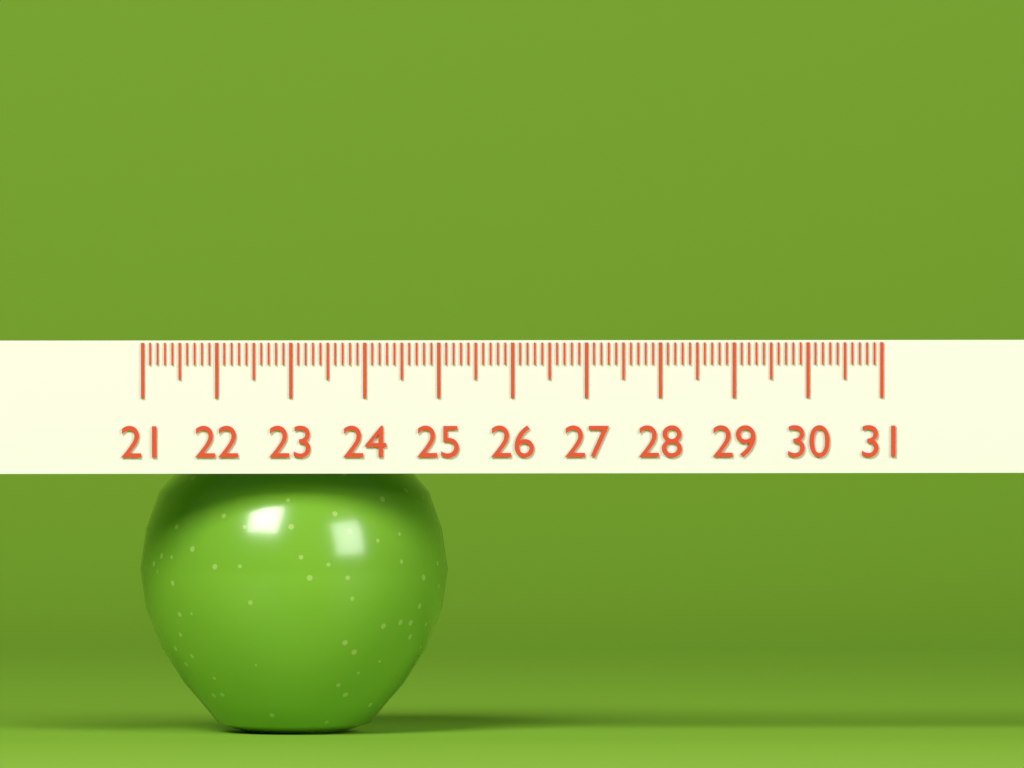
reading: 25.2 (no unit)
